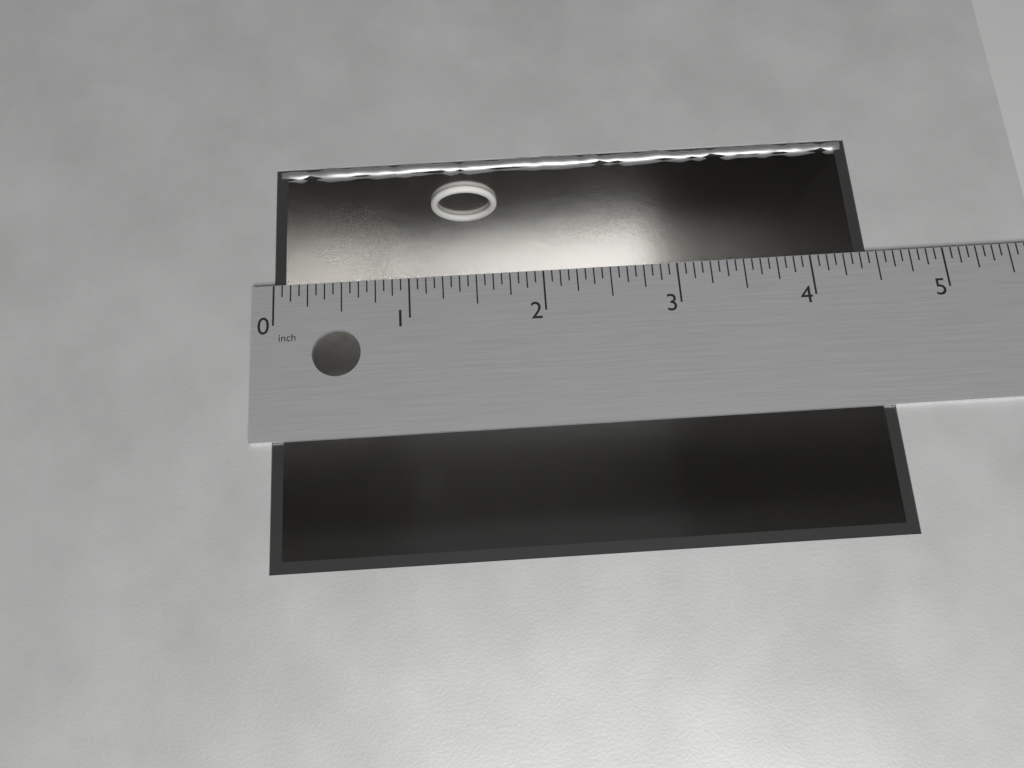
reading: 4.4375 in
